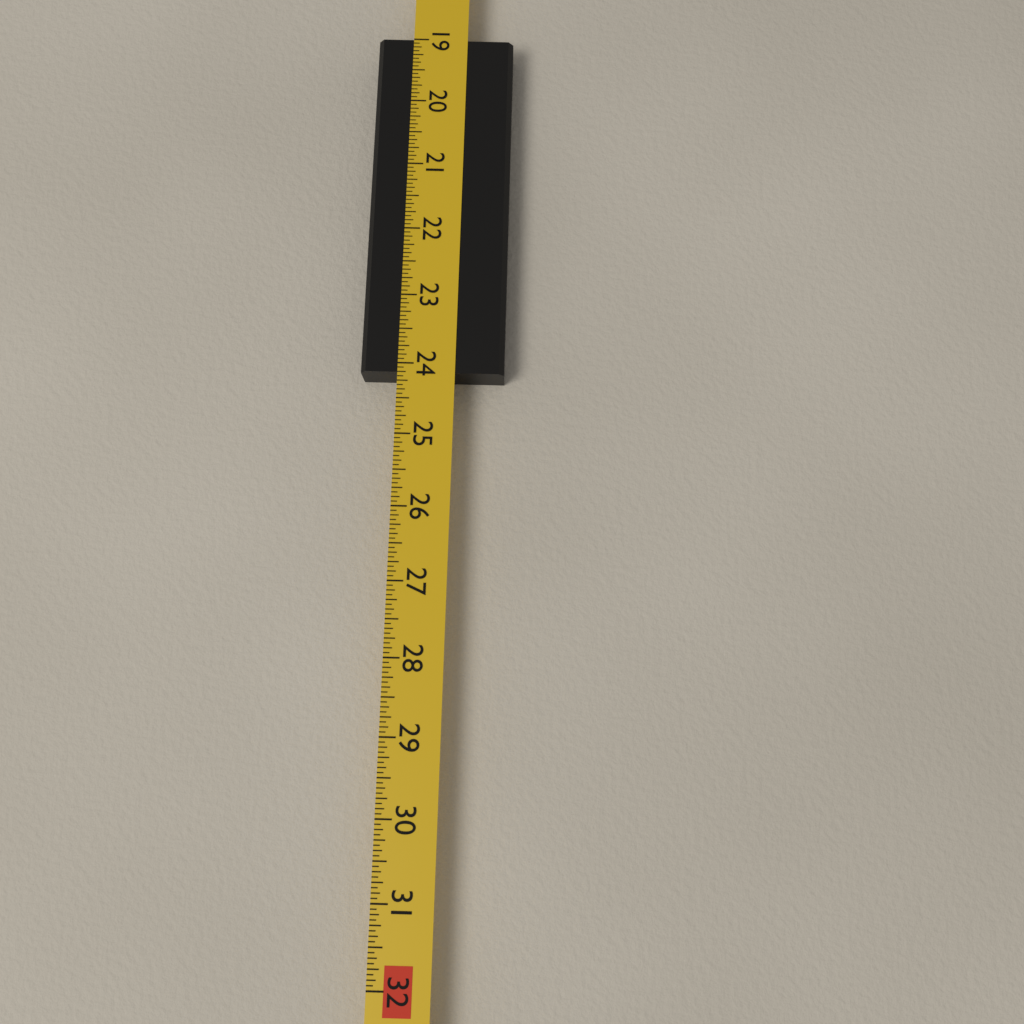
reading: 24.1250 in
